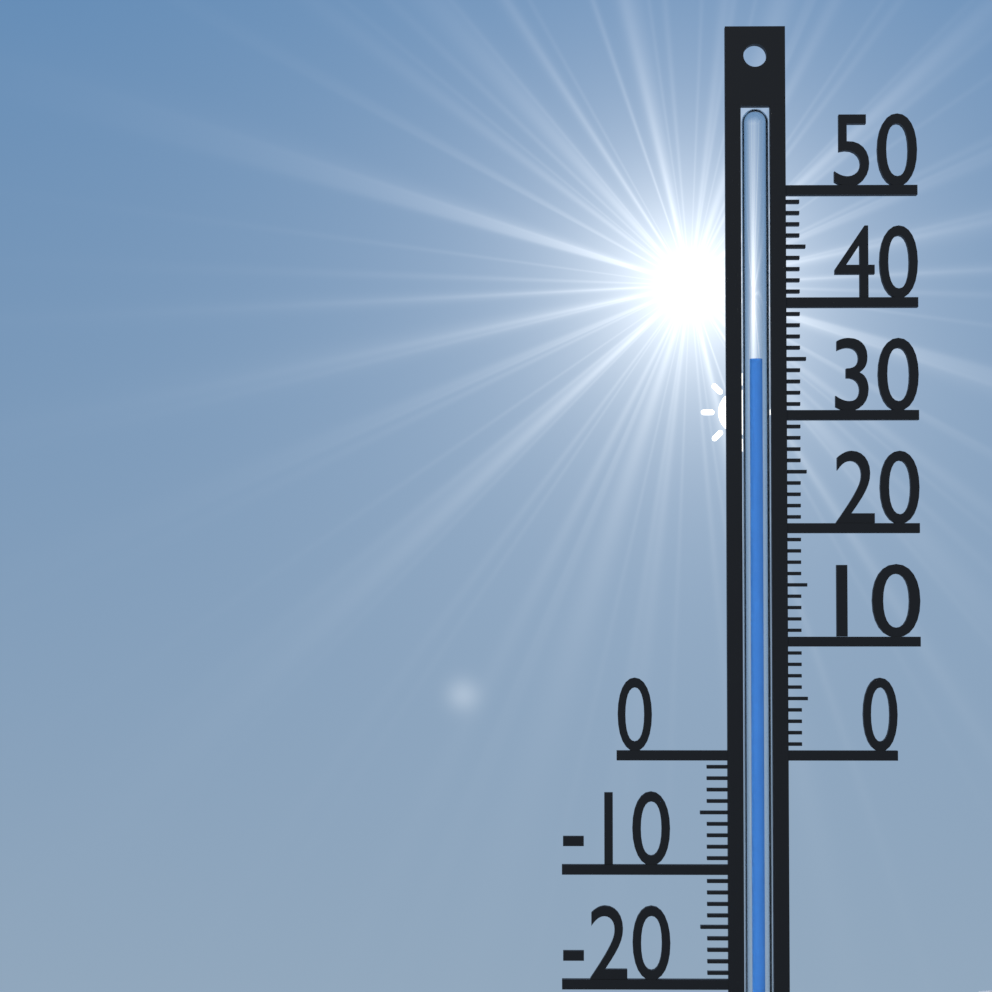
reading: 35 °C
